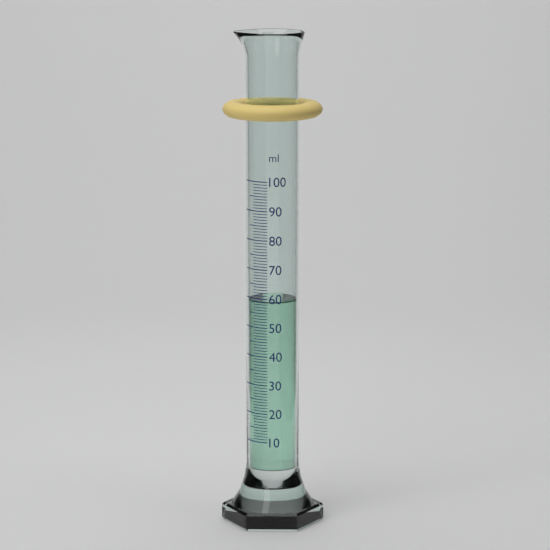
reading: 59 ml
